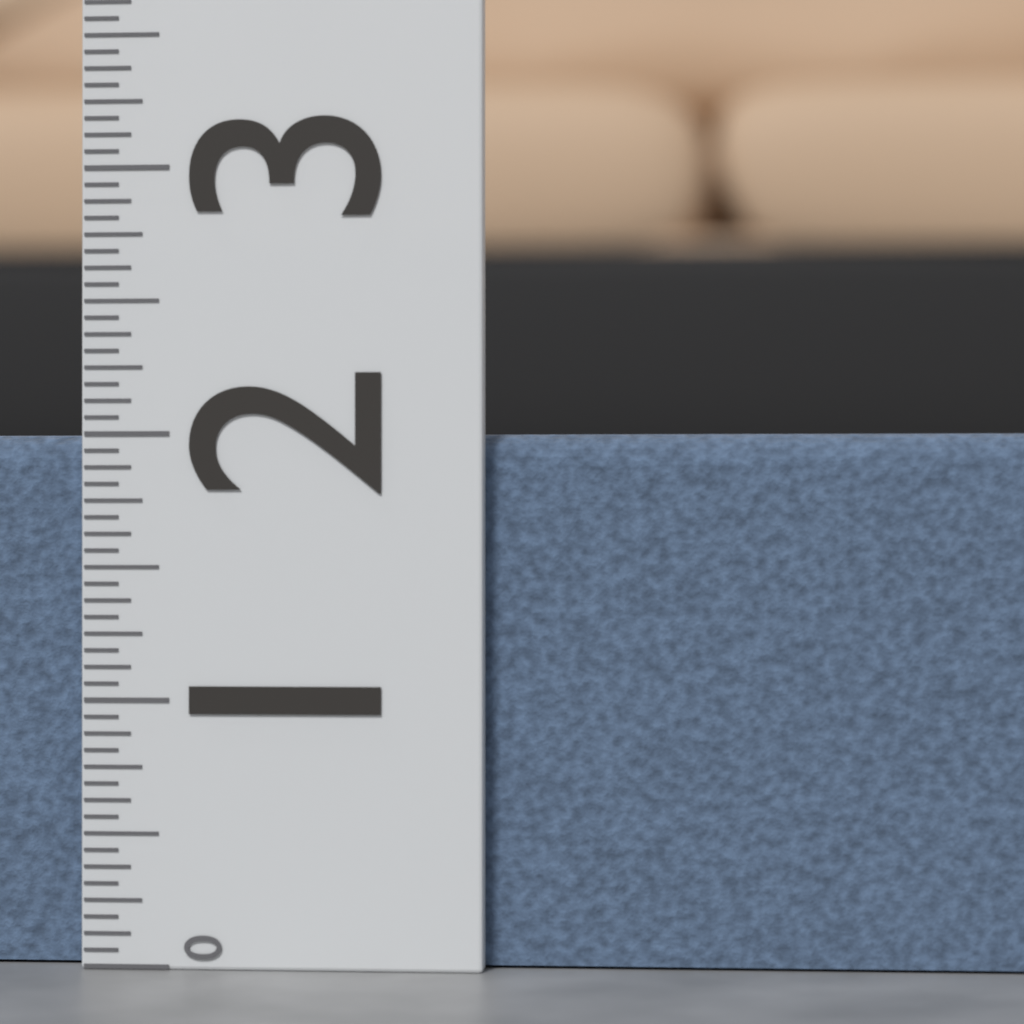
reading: 2.0000 (no unit)
